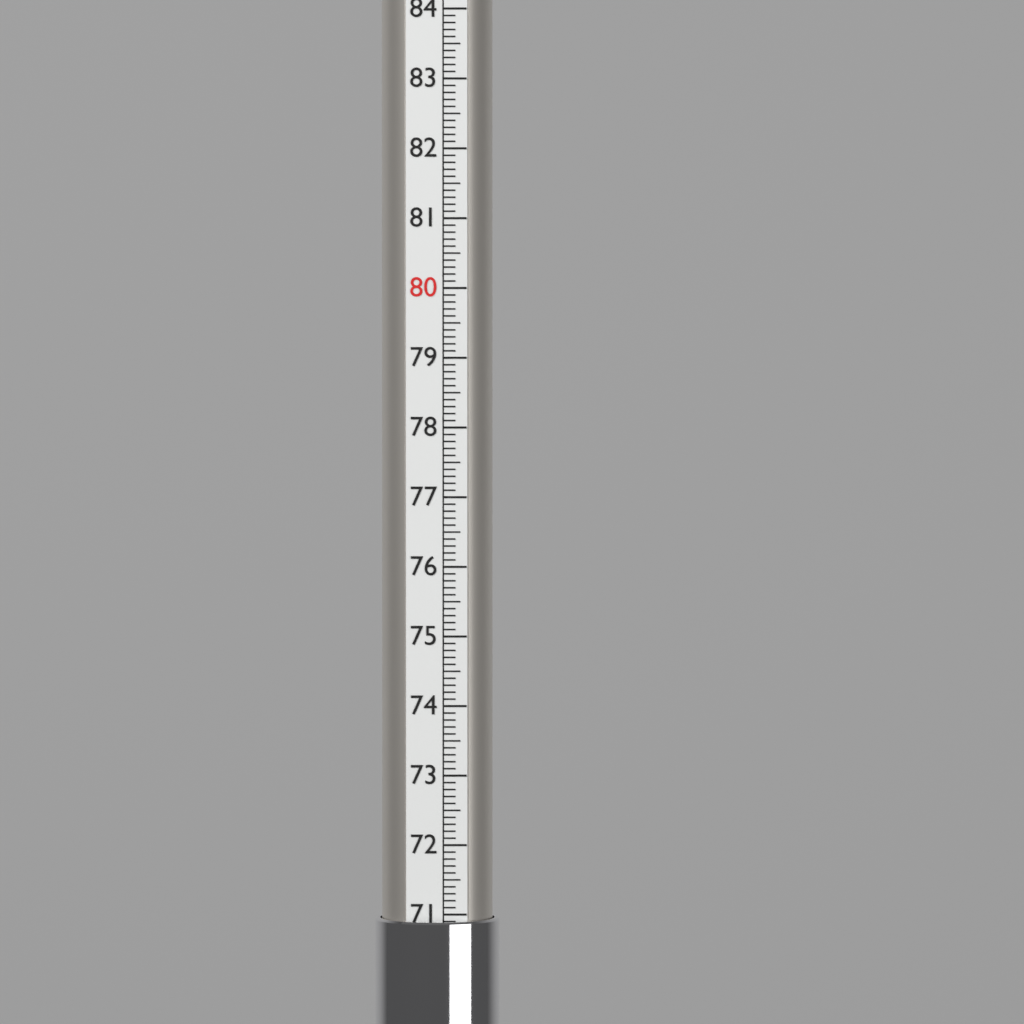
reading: 70.9 (no unit)
